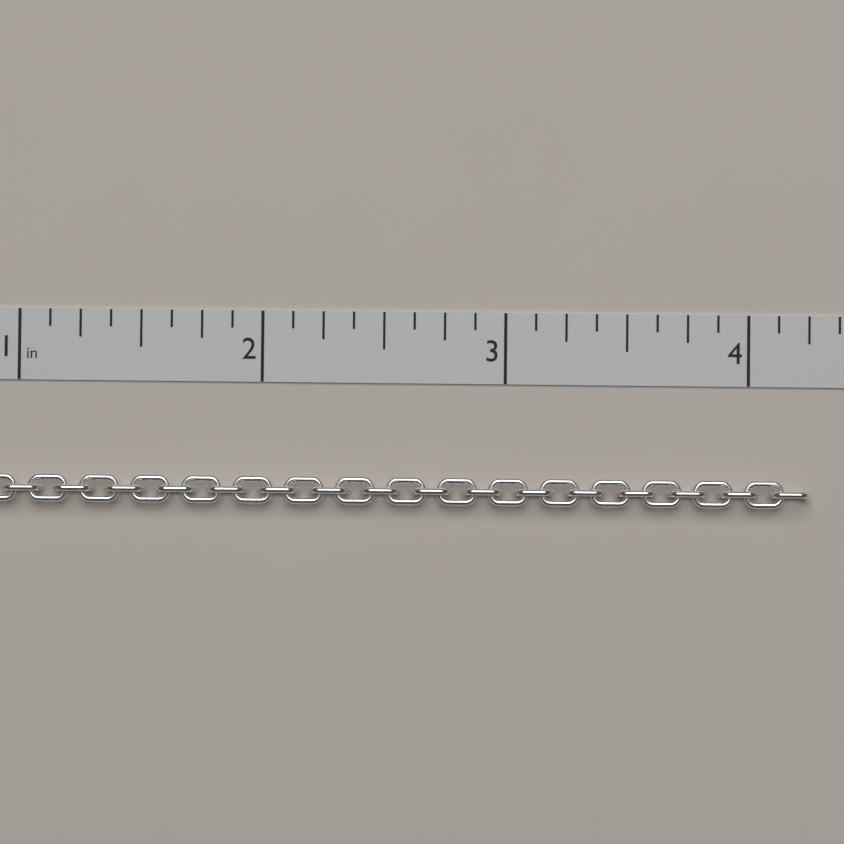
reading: 4.250 in
